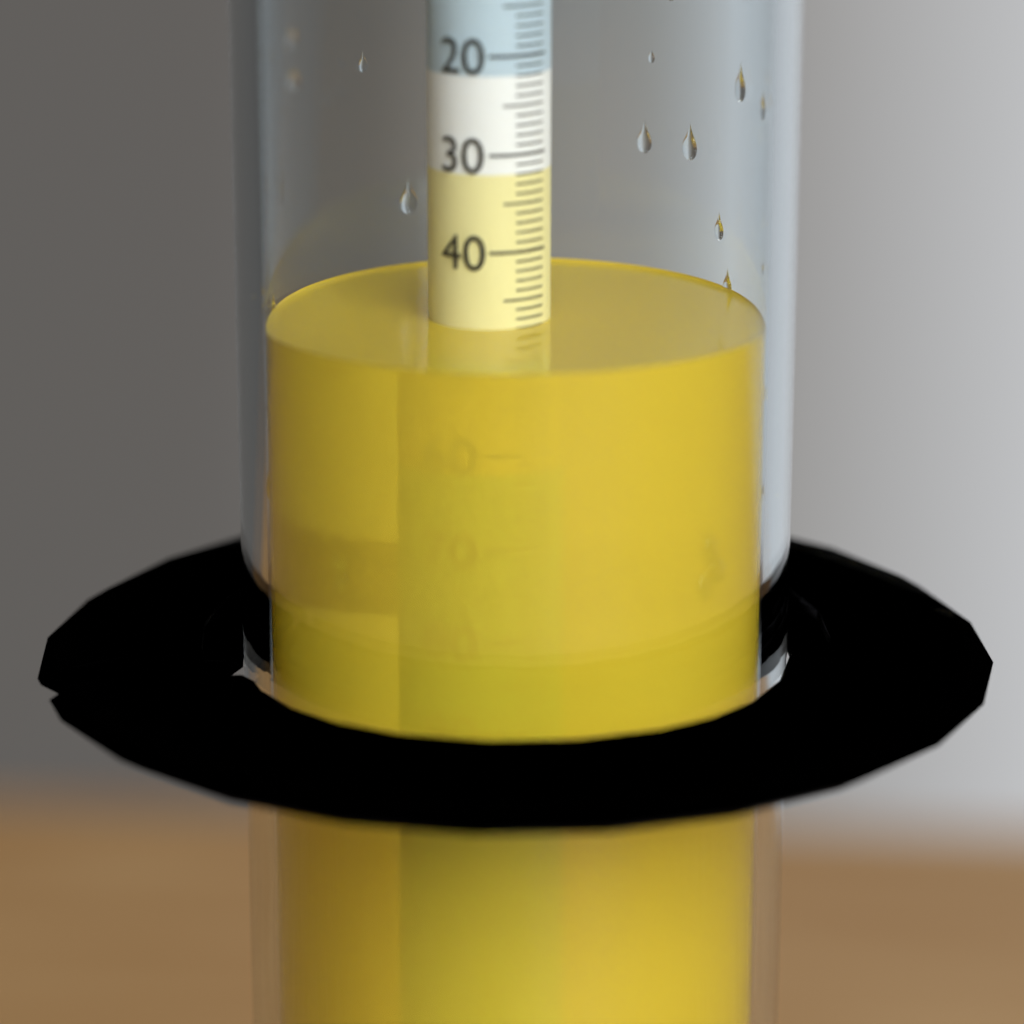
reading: 48 (no unit)
